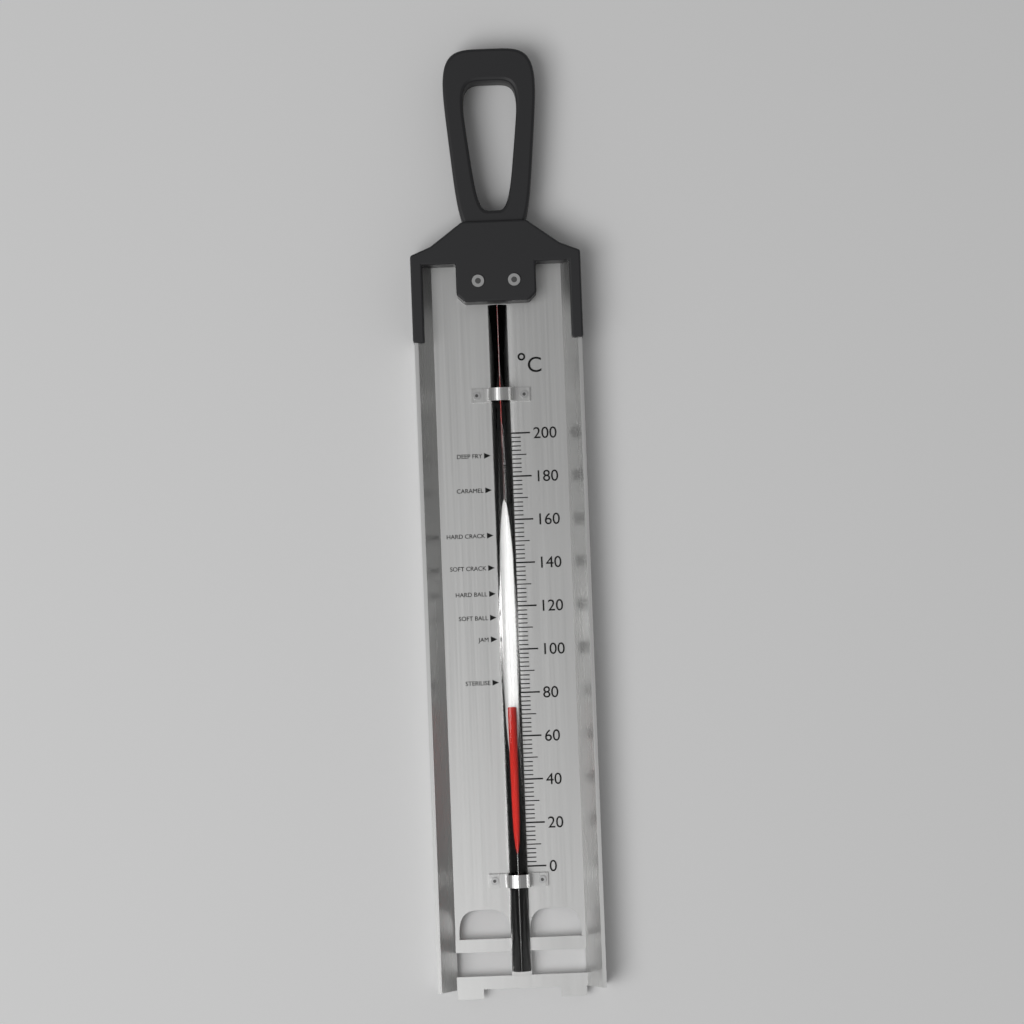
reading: 74 °C
